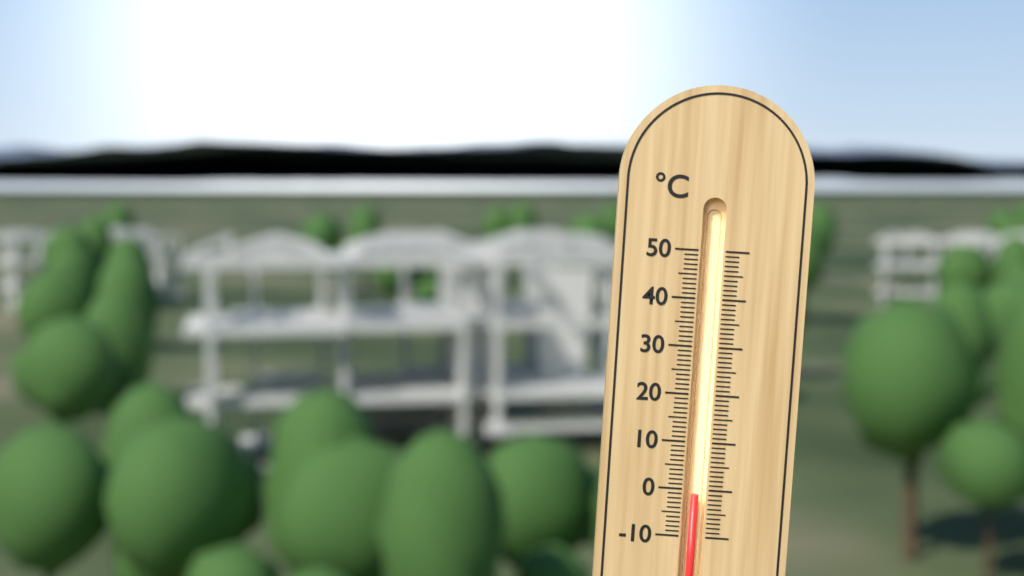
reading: -1 °C
